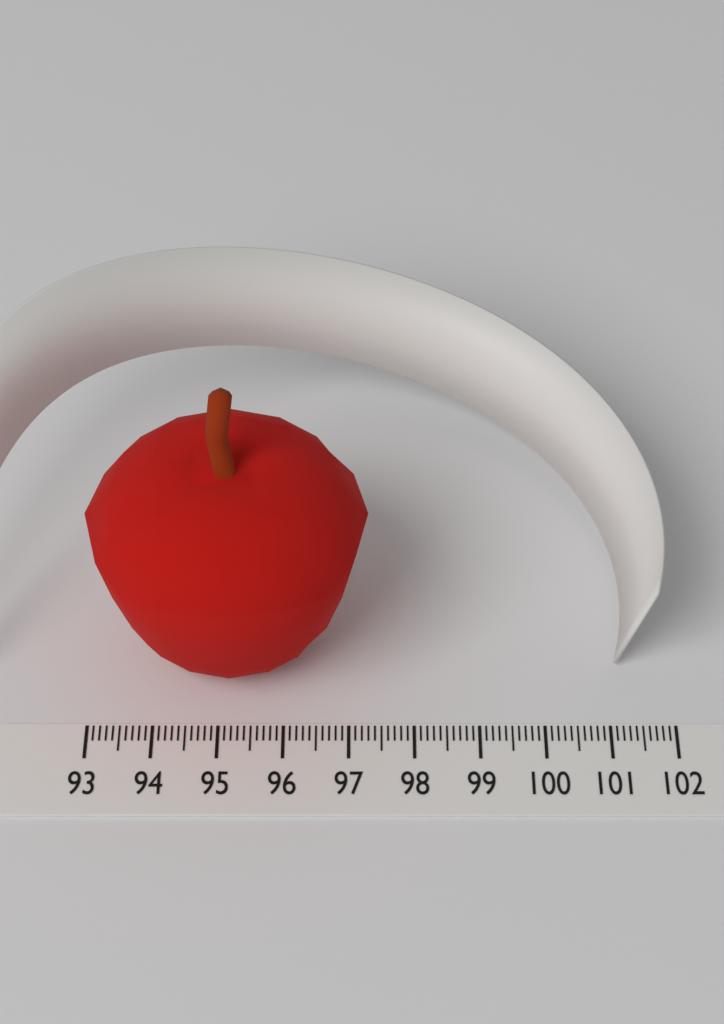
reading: 97.3 (no unit)
